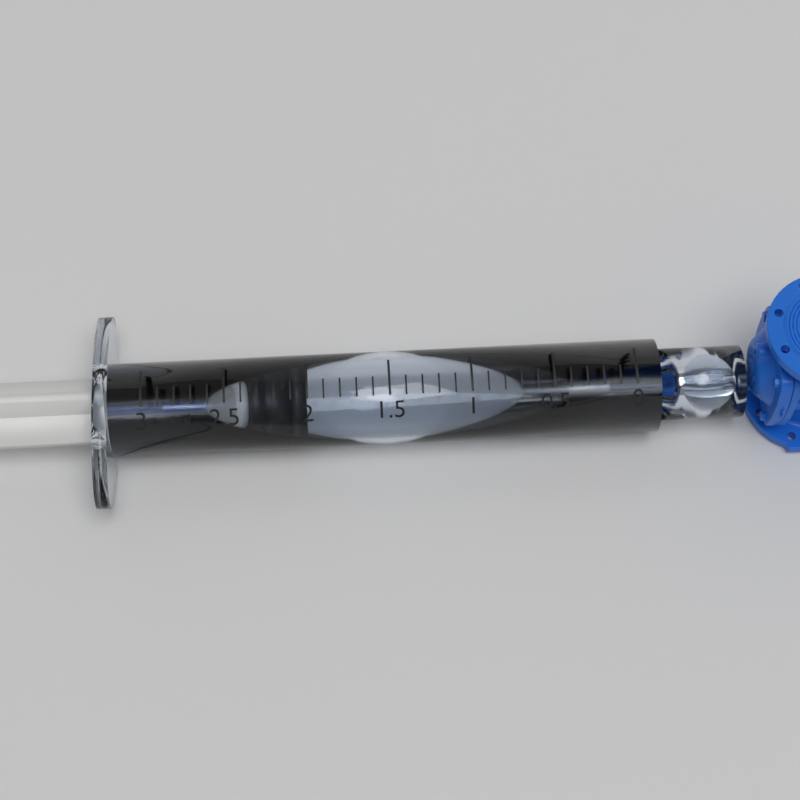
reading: 2.0 ml
